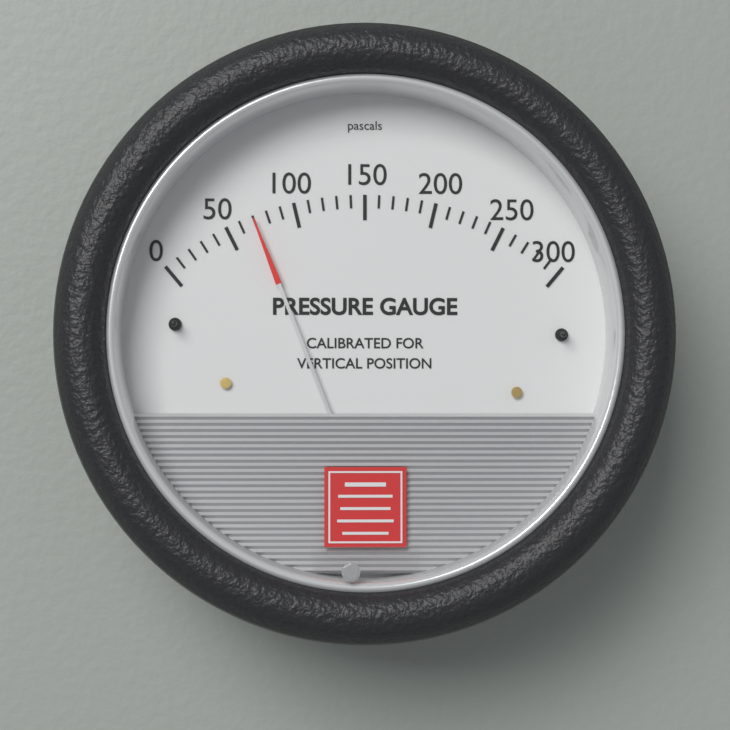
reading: 70 Pa
